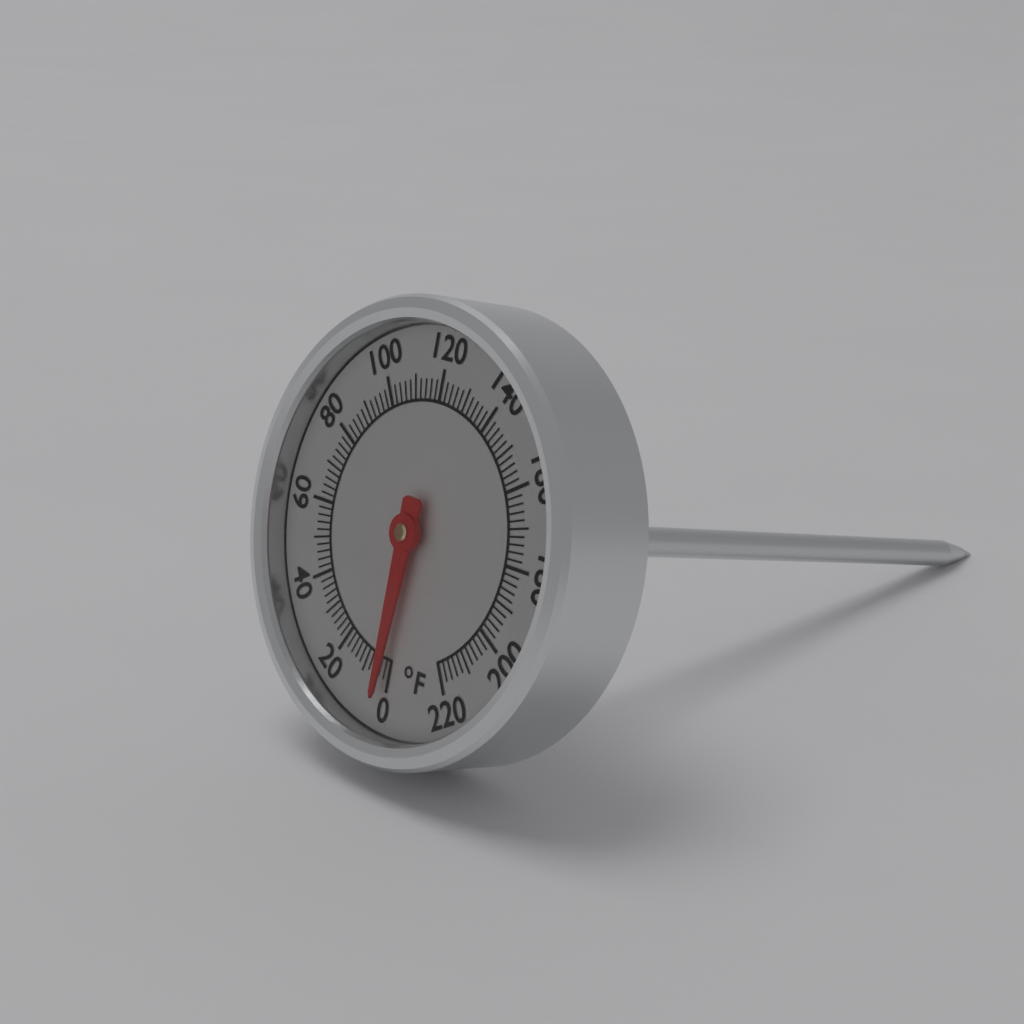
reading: 2 °F
